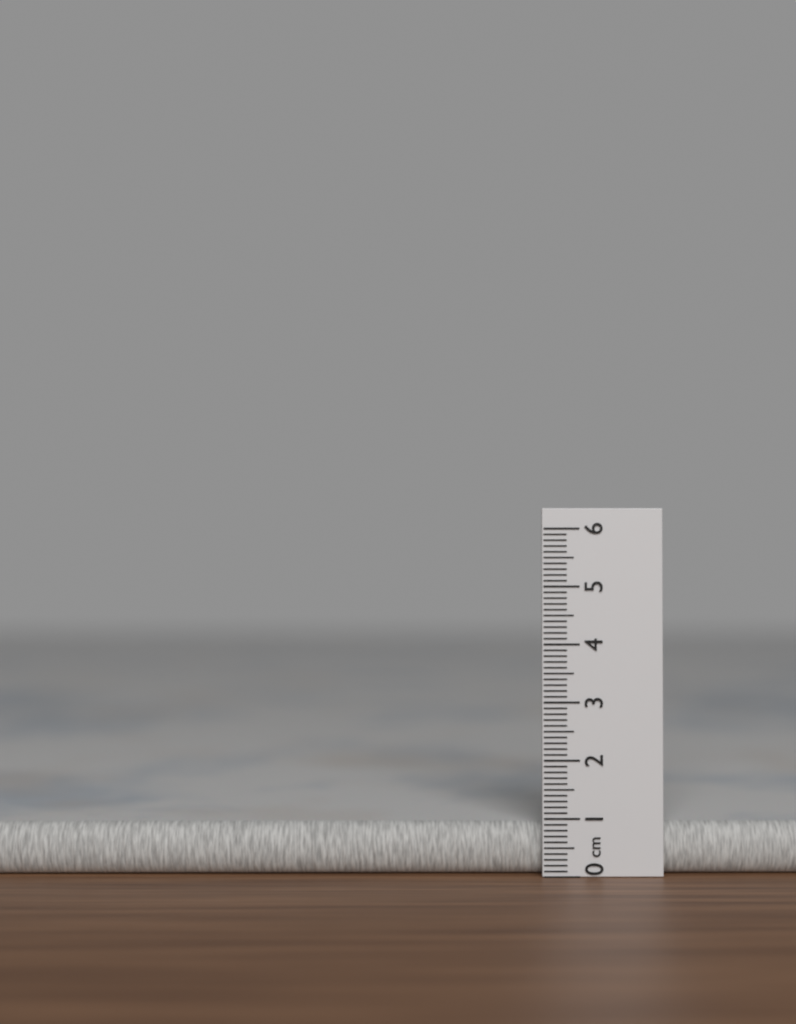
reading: 0.9 cm
